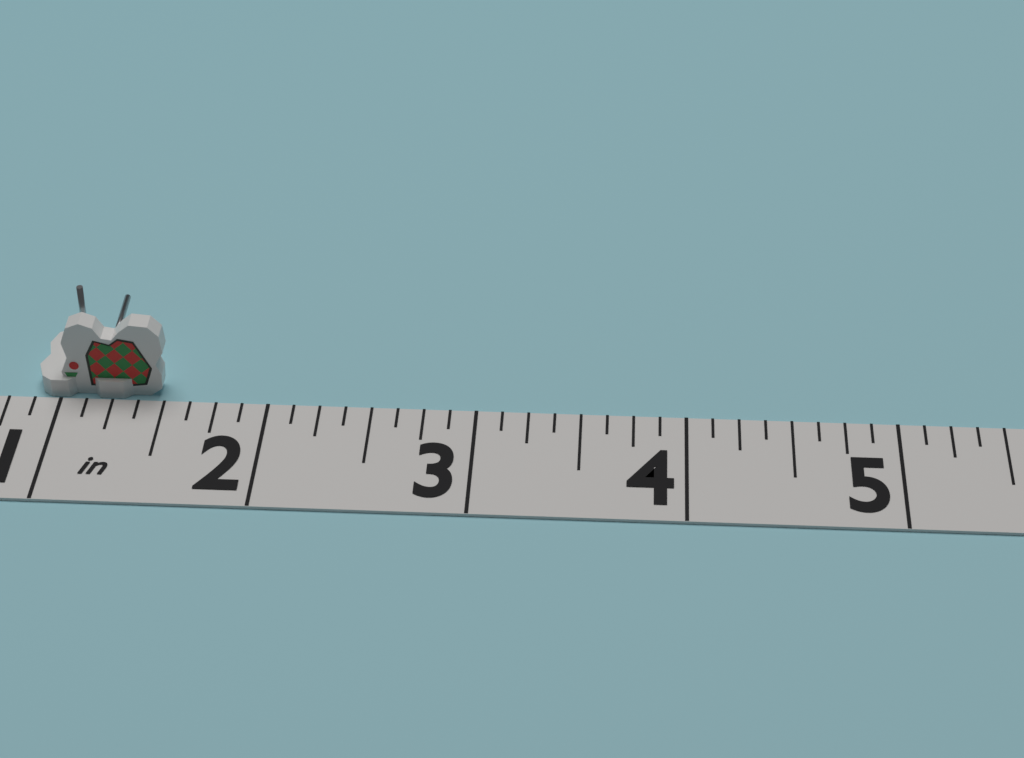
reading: 1.375 in
